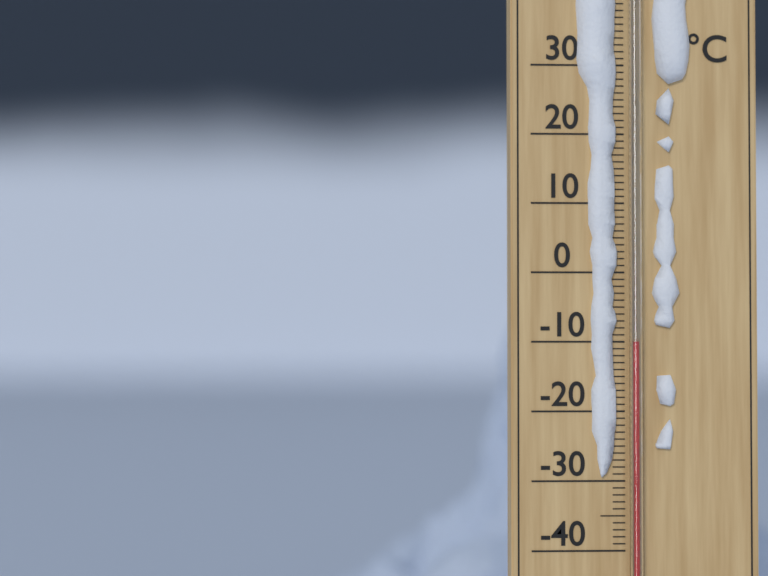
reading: -10 °C
